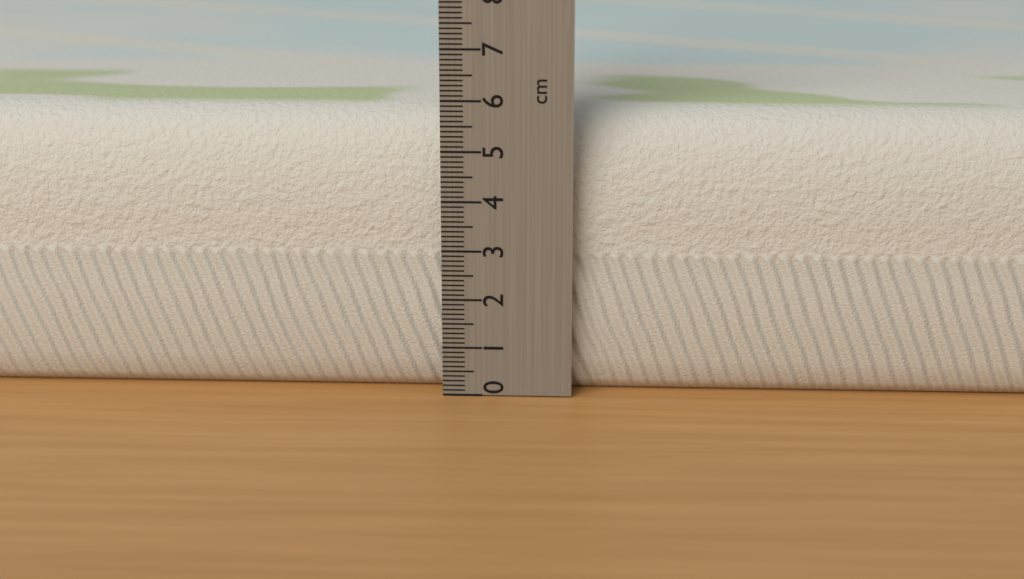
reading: 5.7 cm
